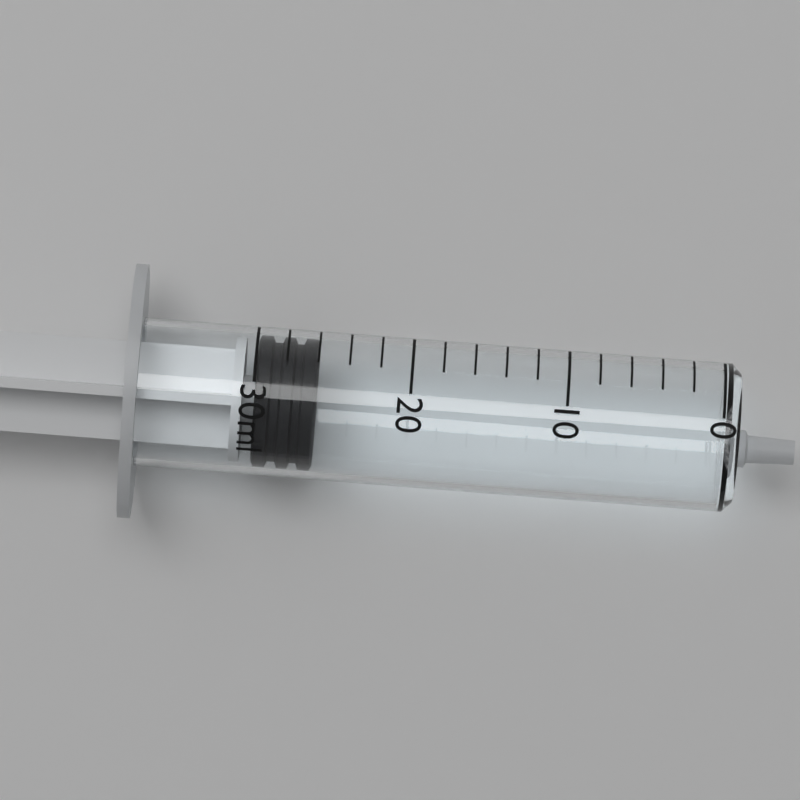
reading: 26 ml
